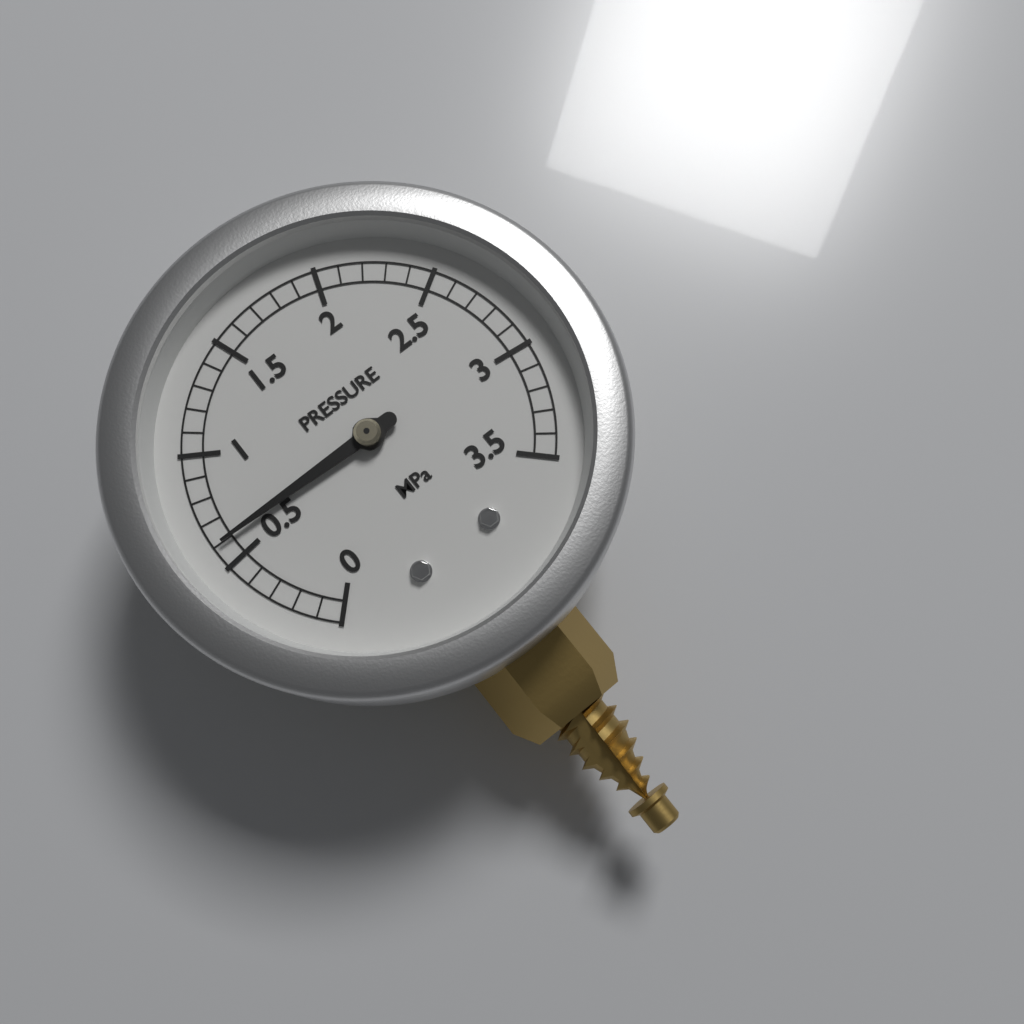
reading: 0.6 MPa
